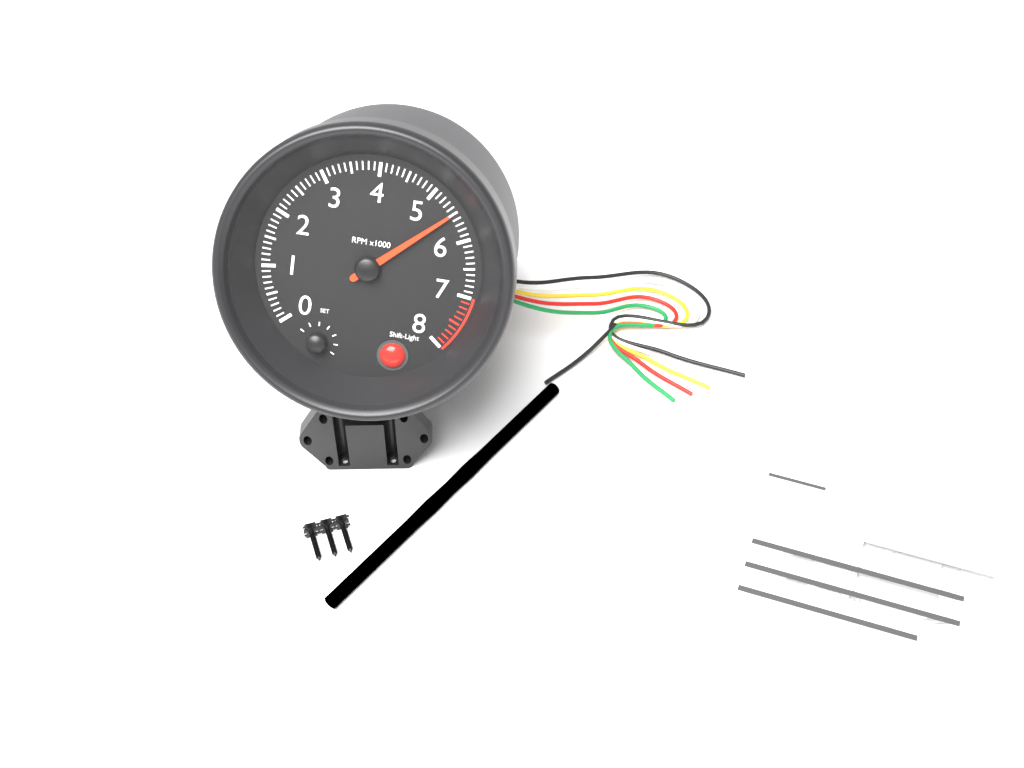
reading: 5500 RPM
